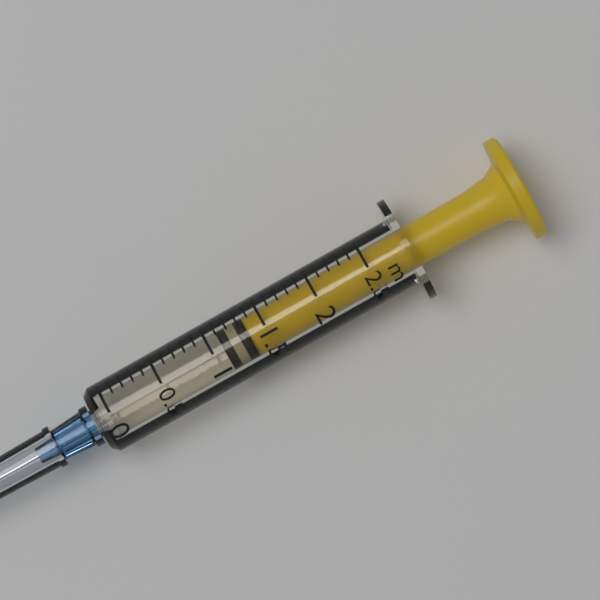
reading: 1.1 ml
